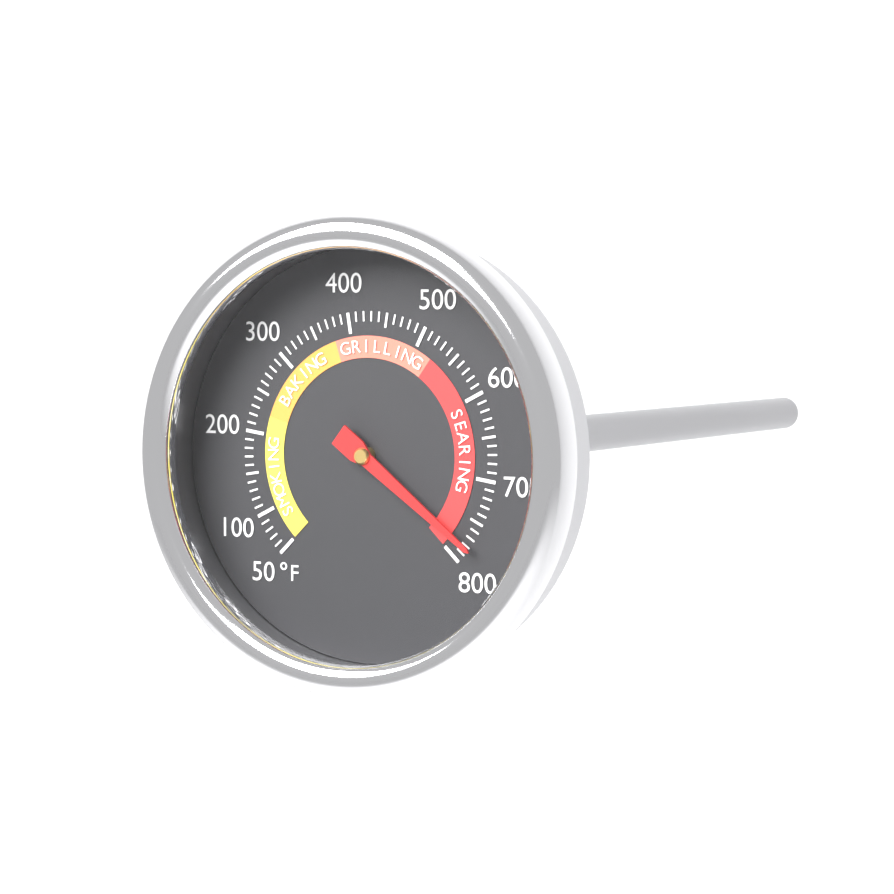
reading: 780 °F
